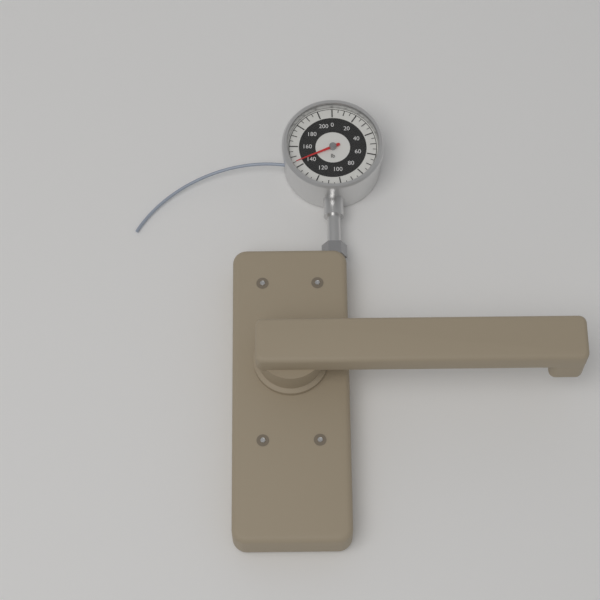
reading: 145 lb
